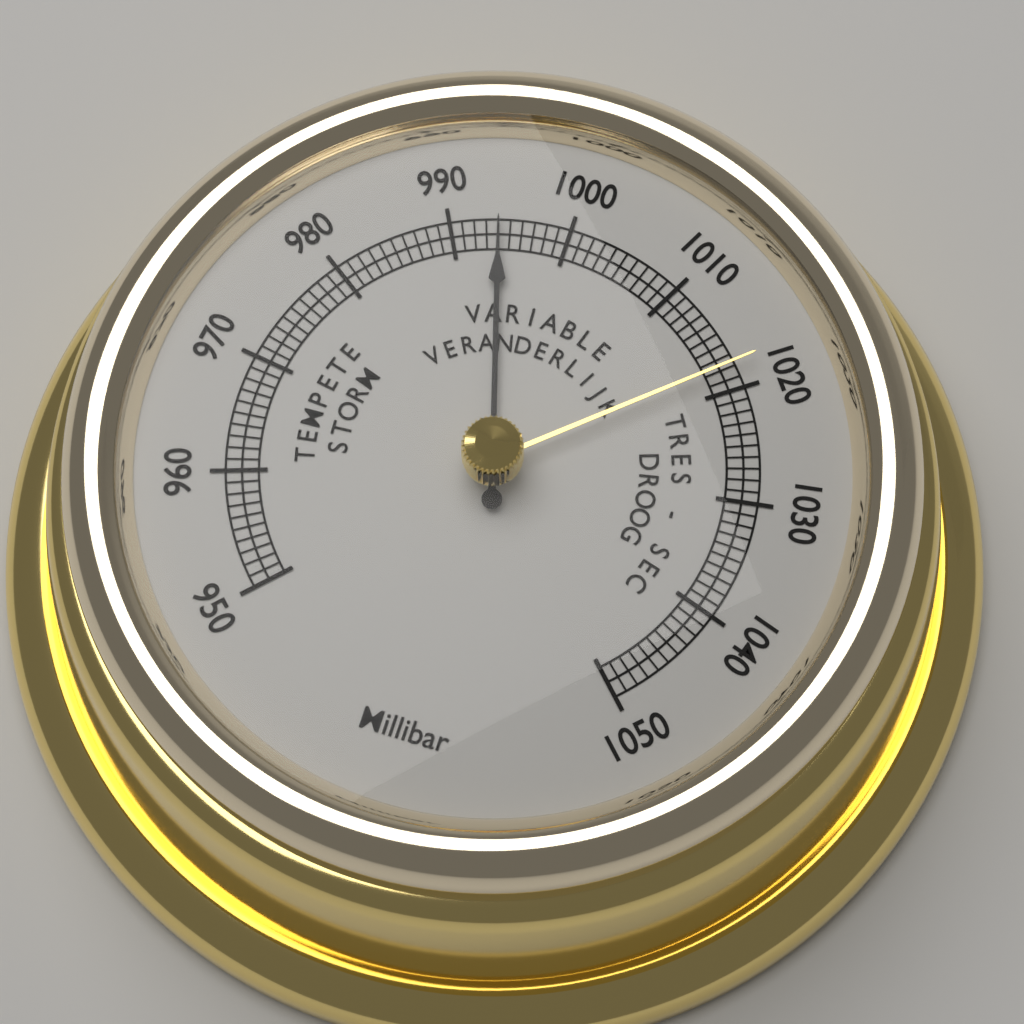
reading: 994 mbar
